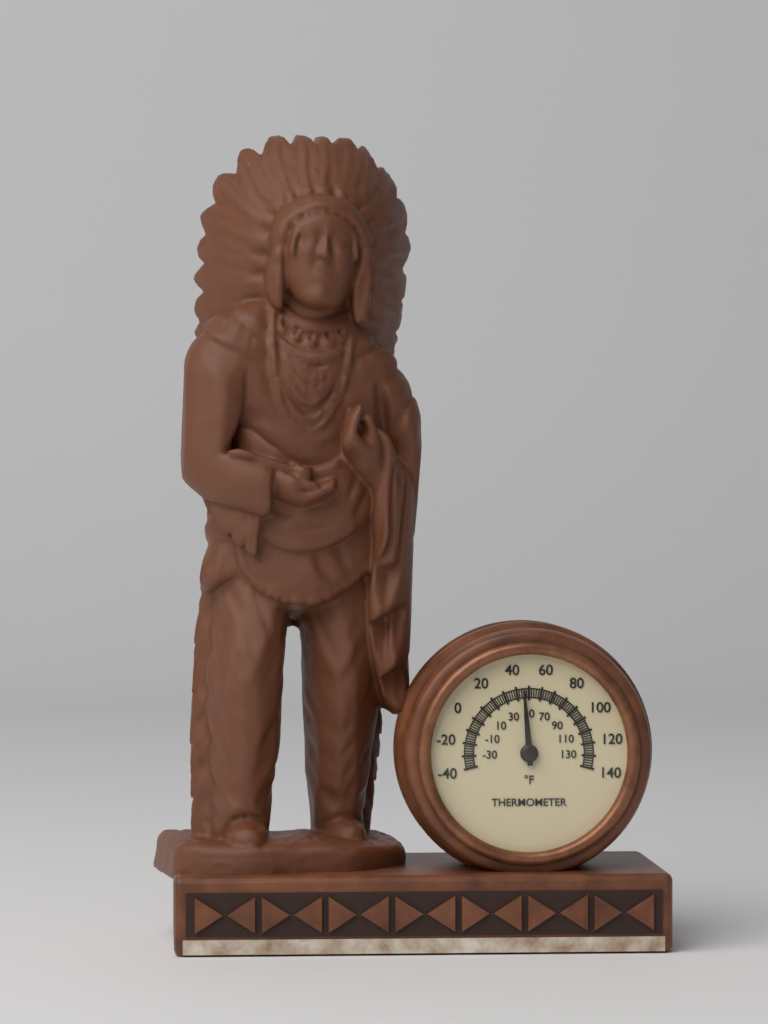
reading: 46 °F
